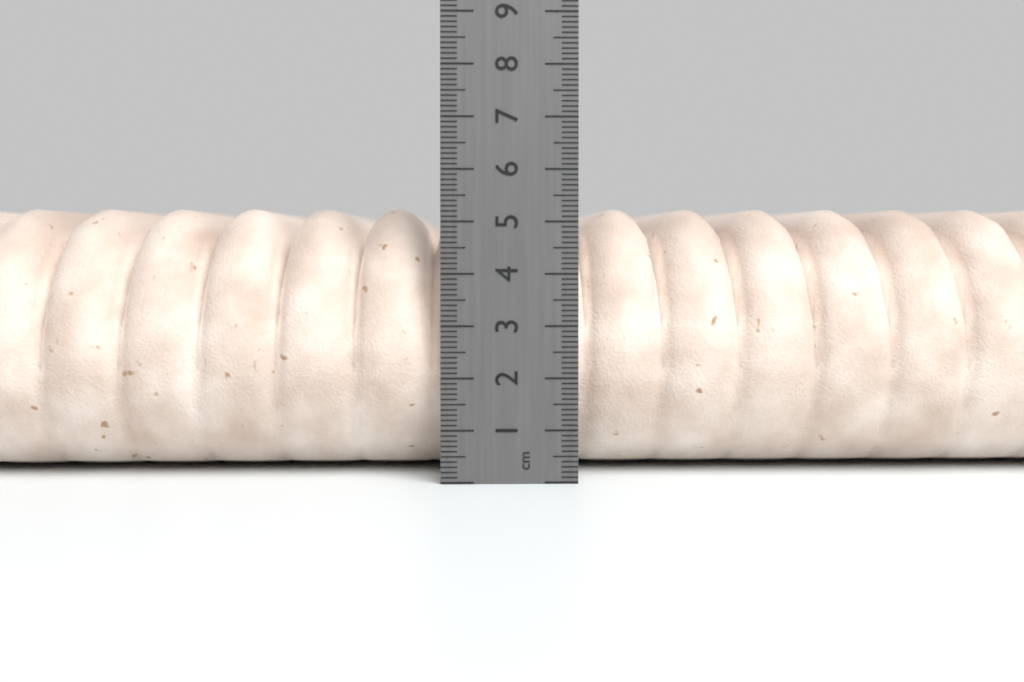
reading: 5.3 cm
